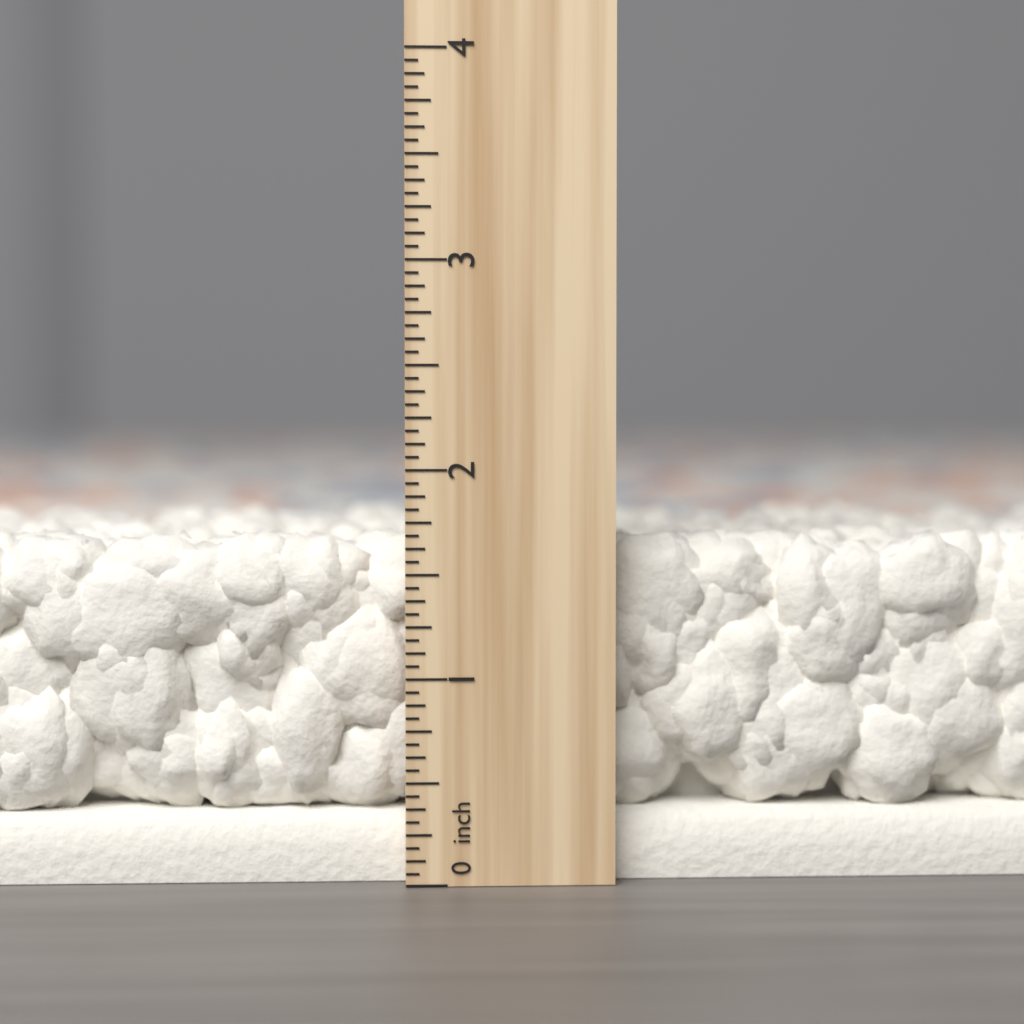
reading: 1.6875 inch
